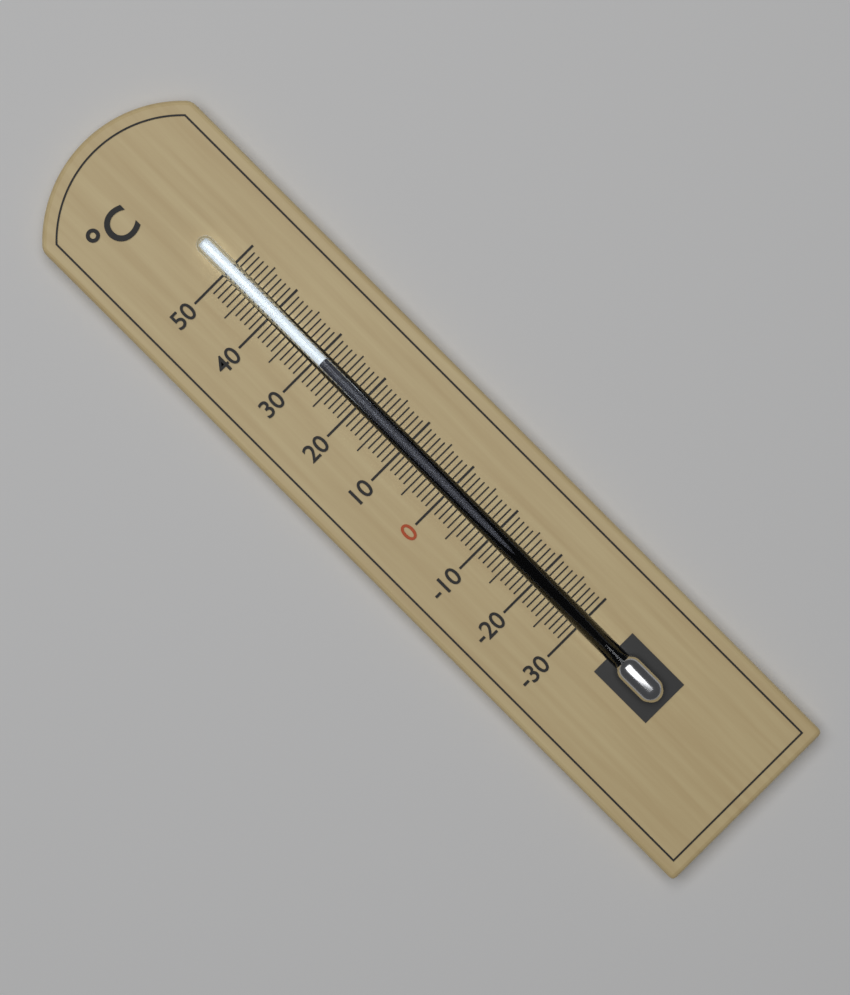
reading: 29 °C
